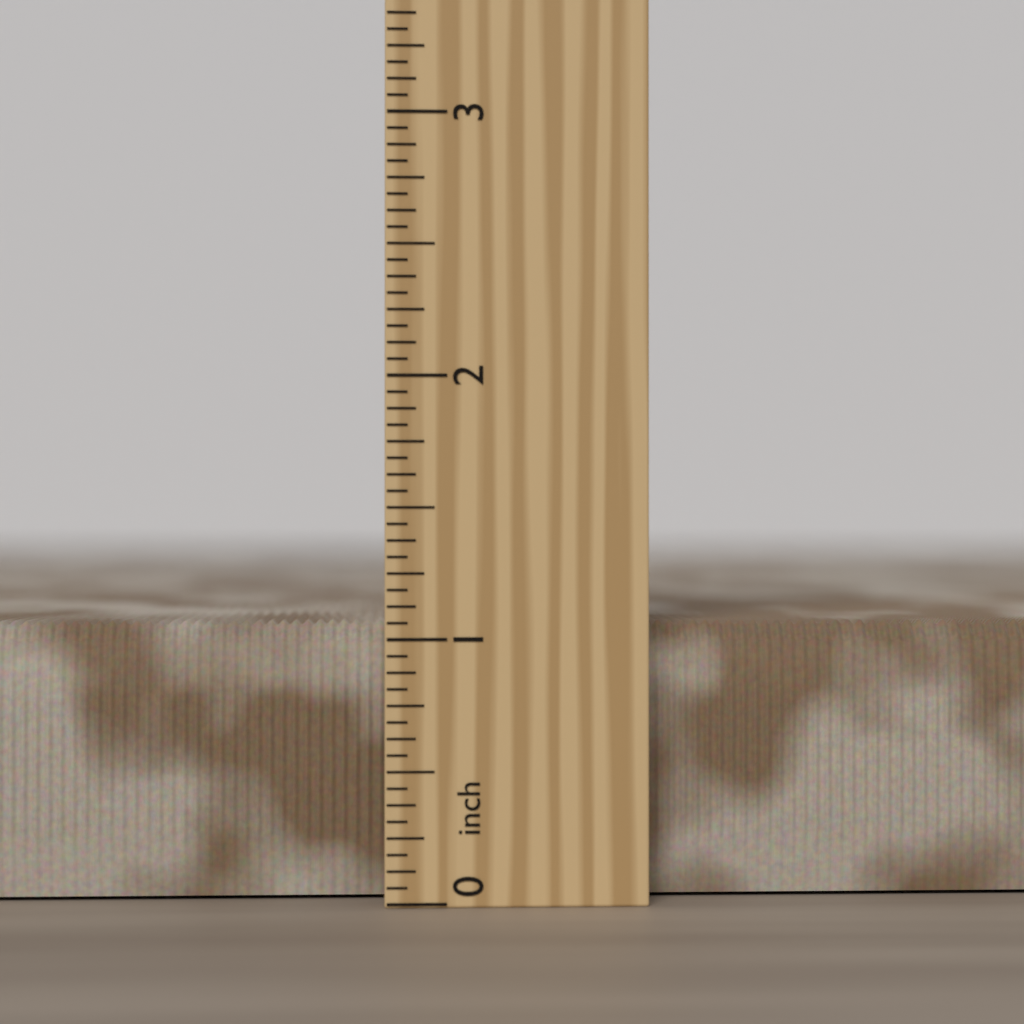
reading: 1.0625 inch
